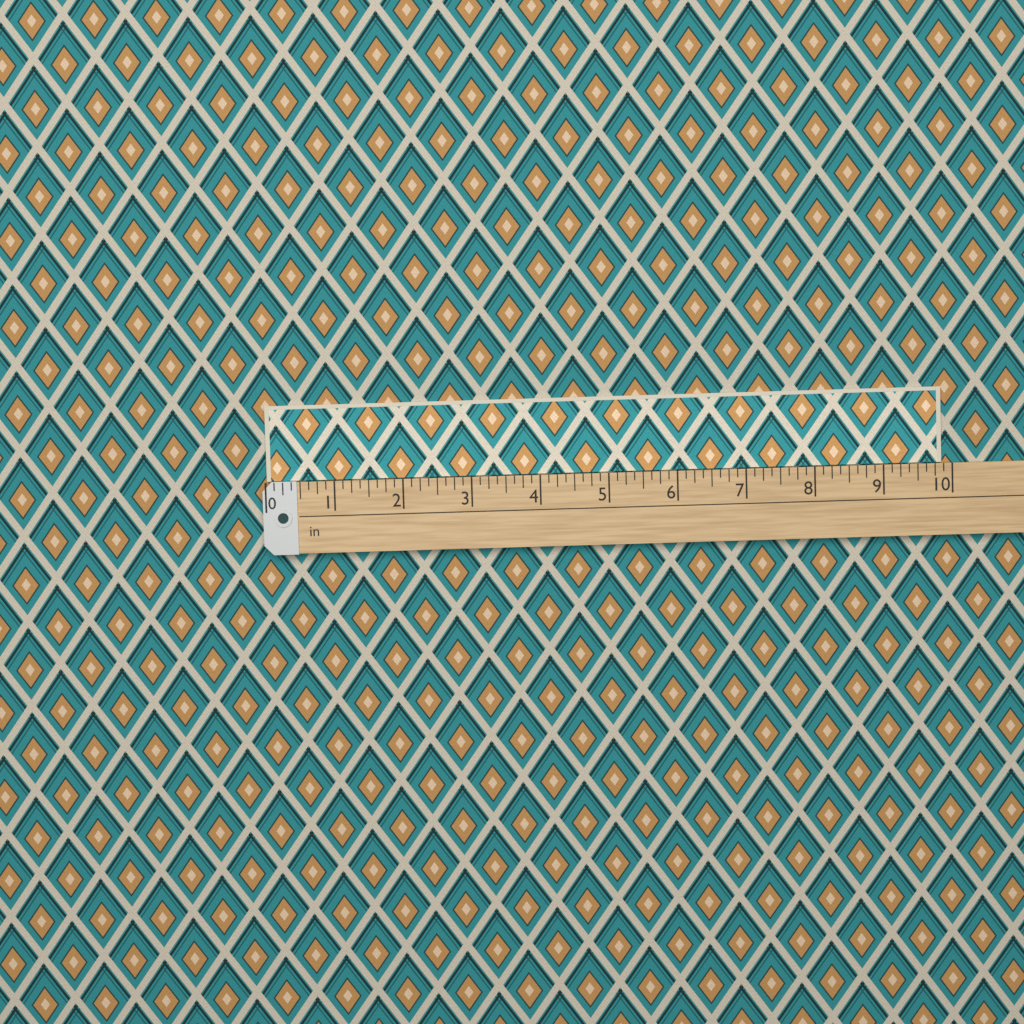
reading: 9.875 in
